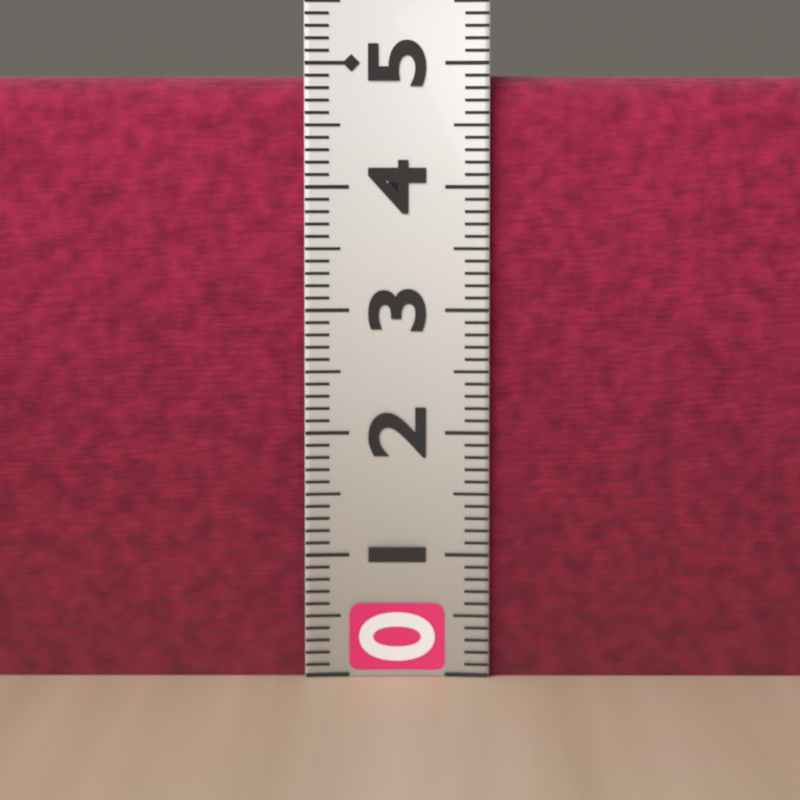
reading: 4.9 (no unit)
